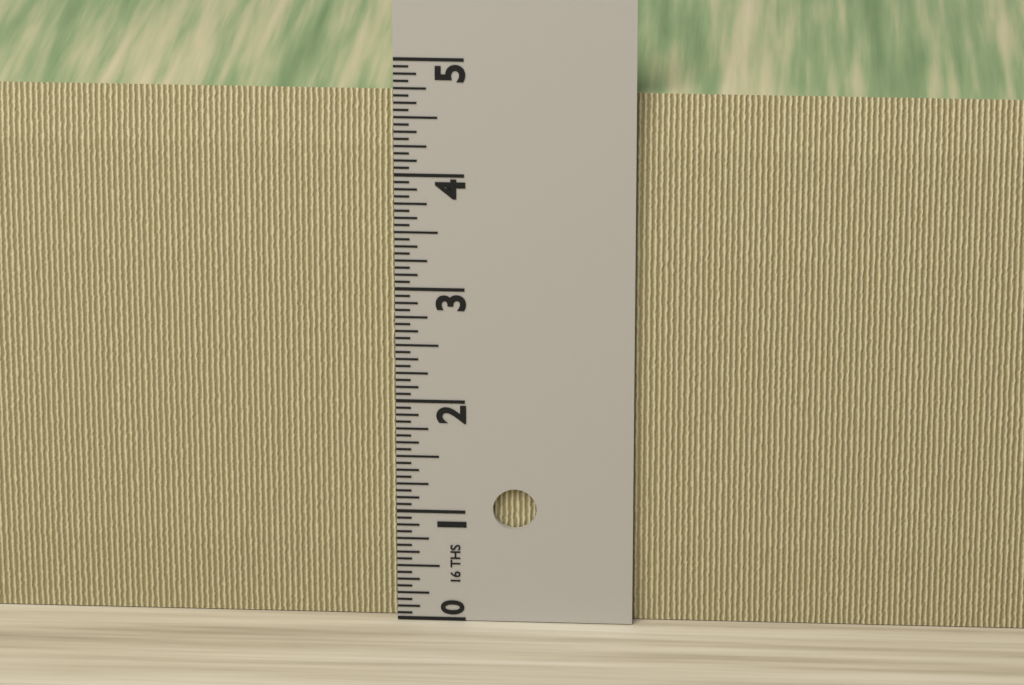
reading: 4.6875 in
